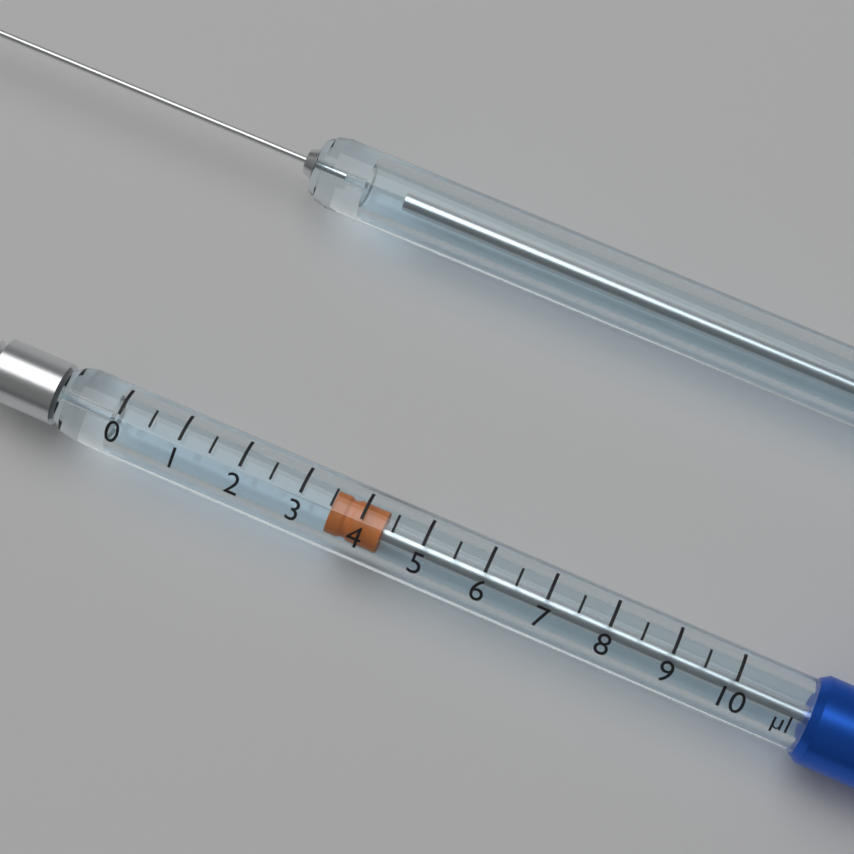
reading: 3.5 µl
